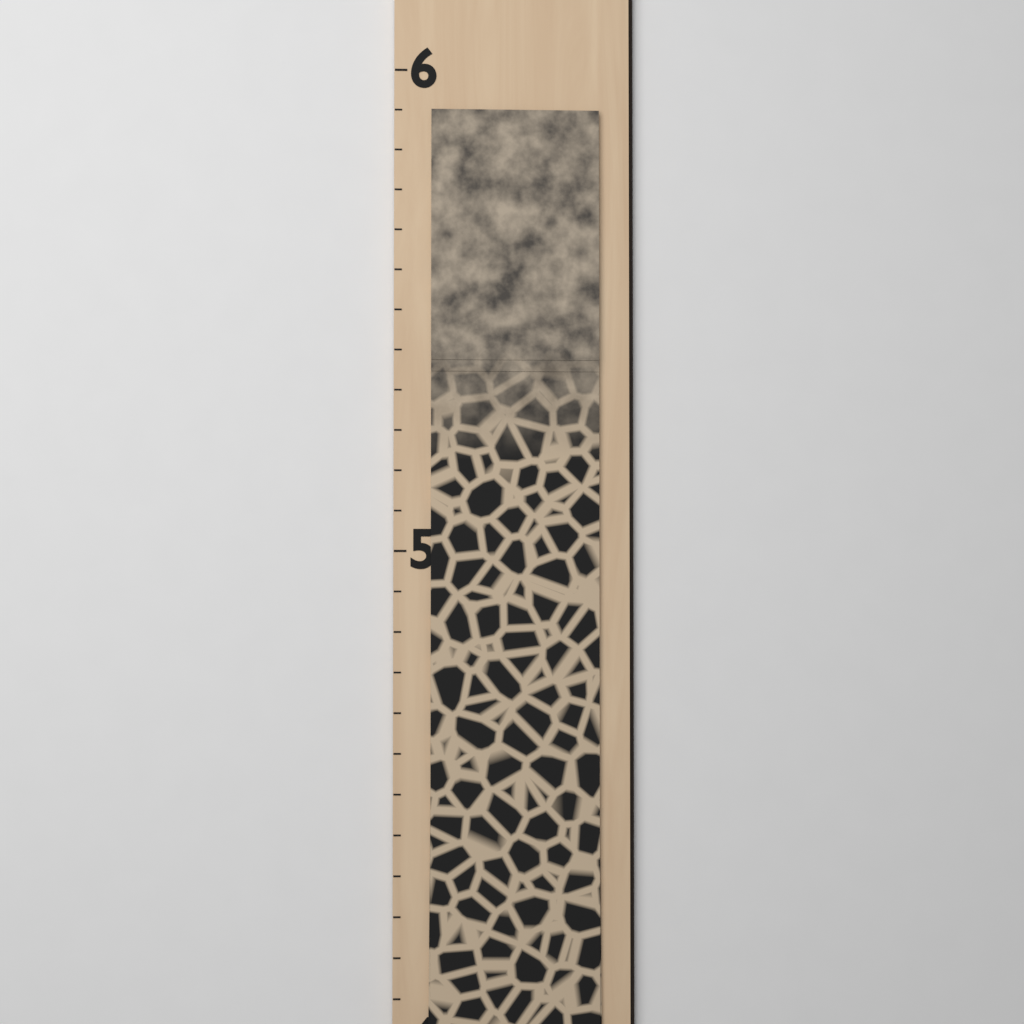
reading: 5.916667 (no unit)
